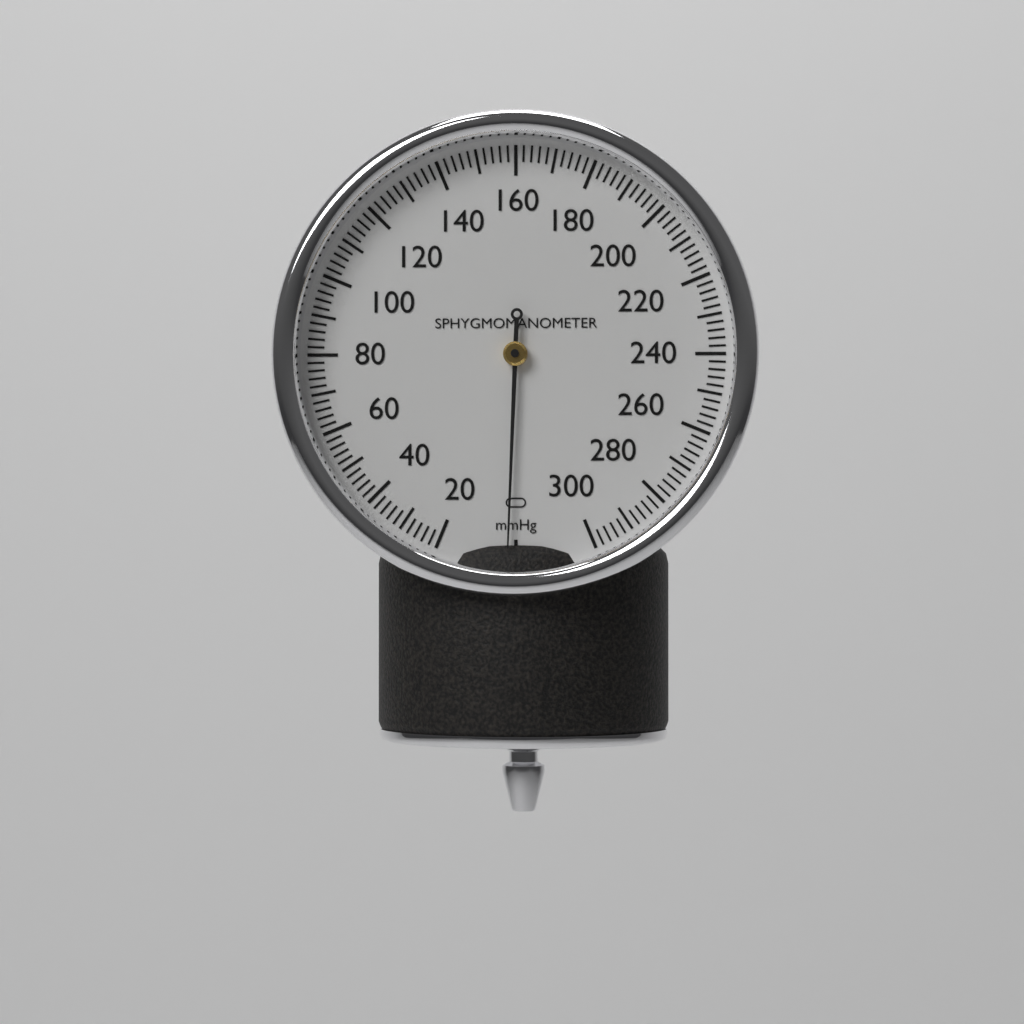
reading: 2 mmHg
